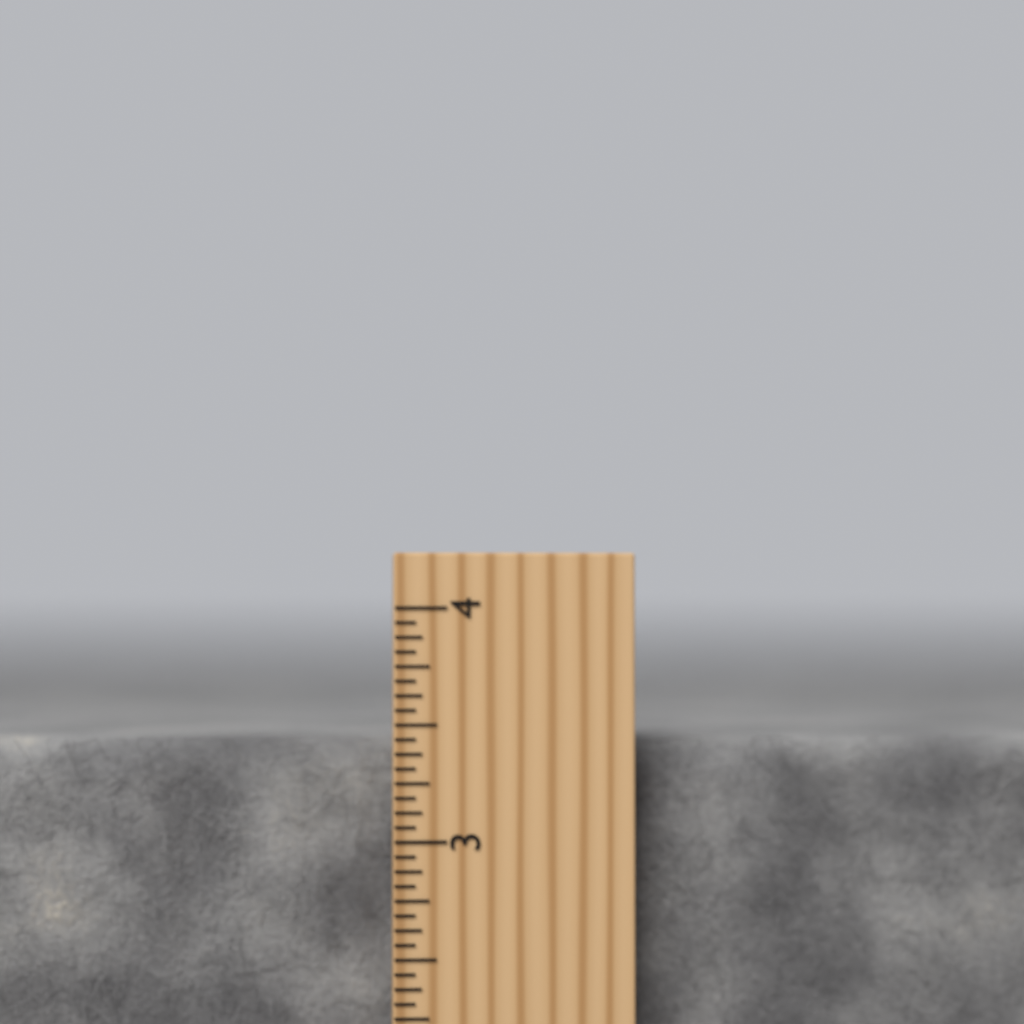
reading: 3.4375 inch
